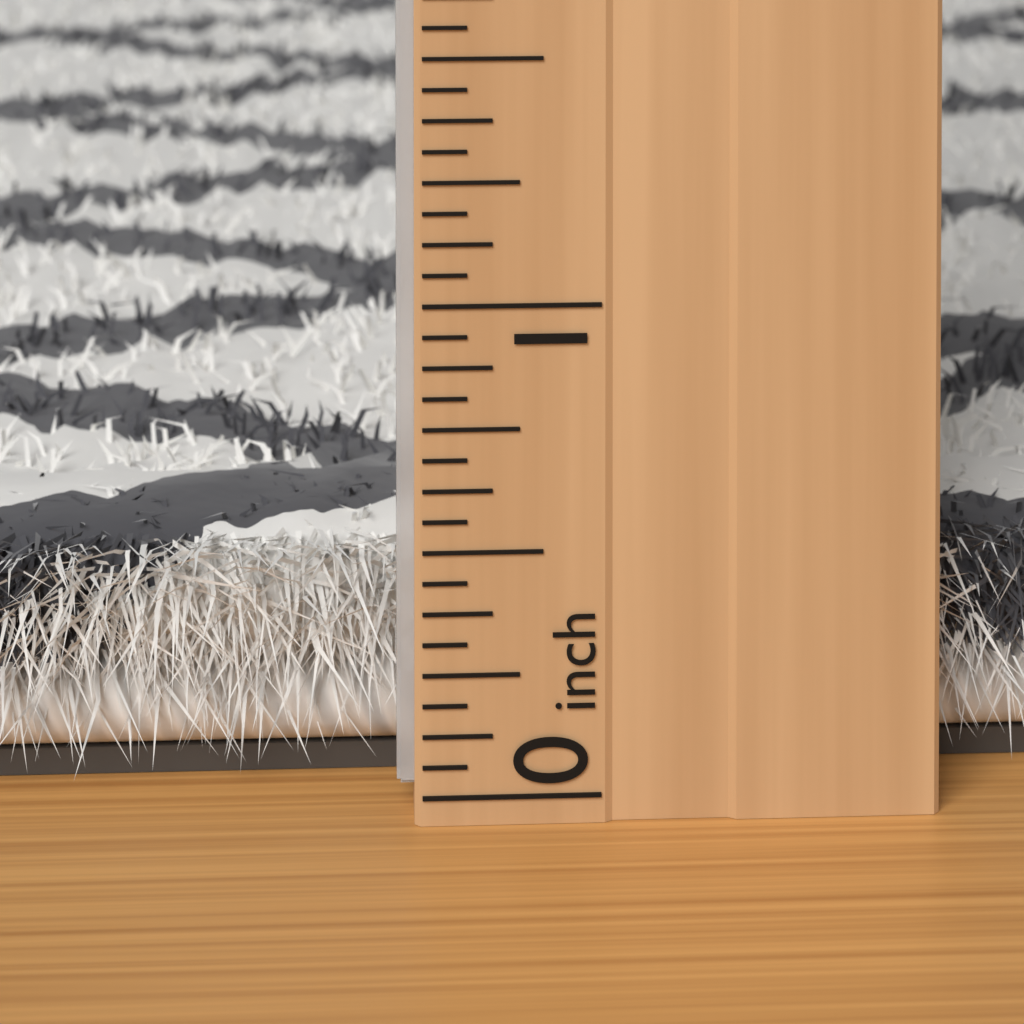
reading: 0.4375 inch
